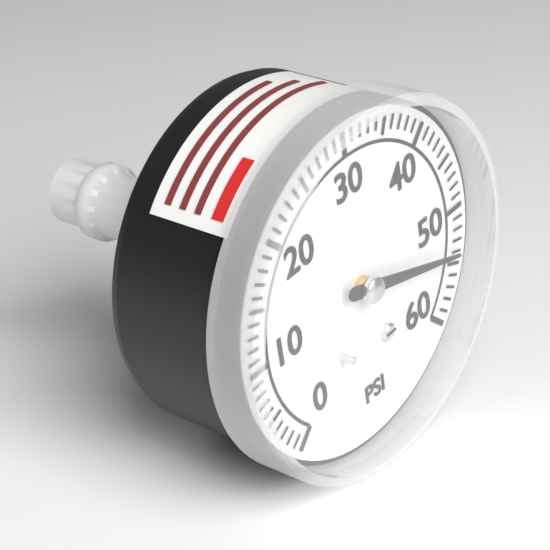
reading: 54 psi
